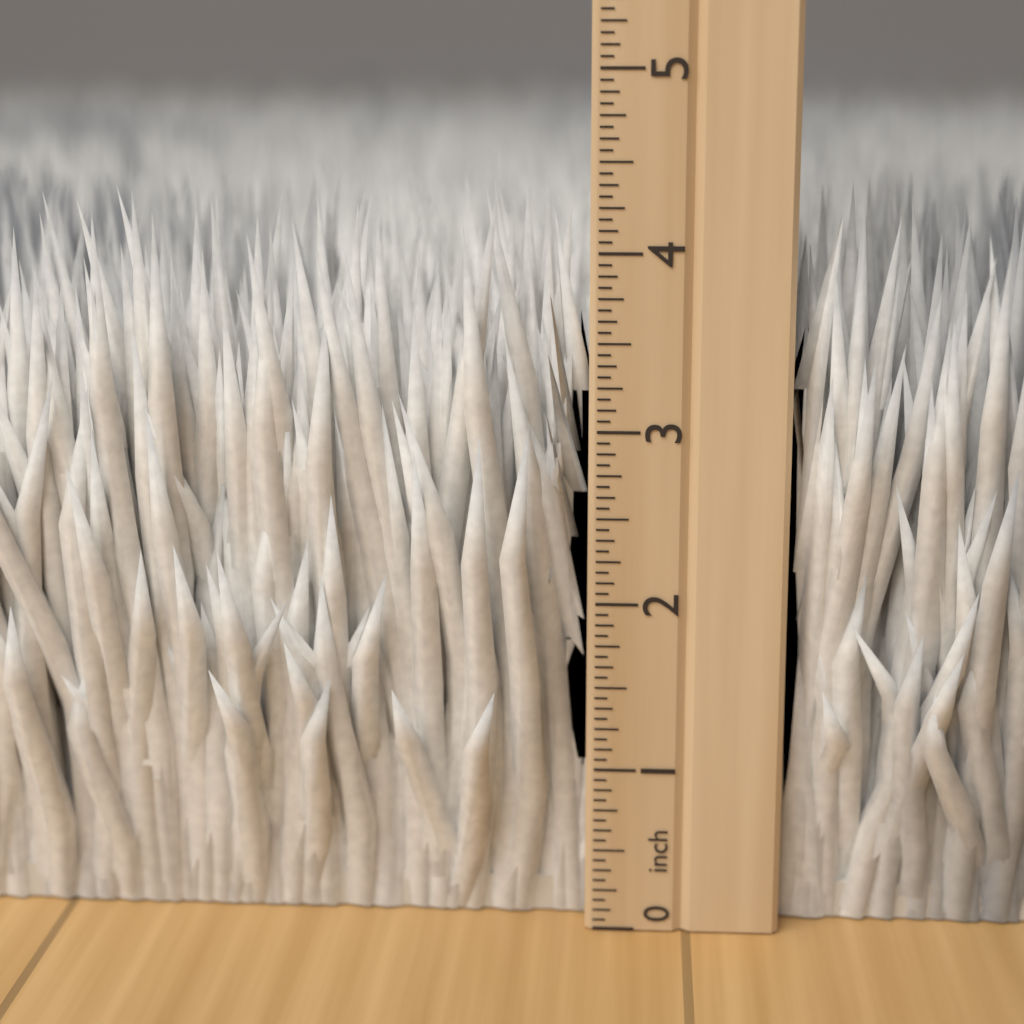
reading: 4.3750 inch
